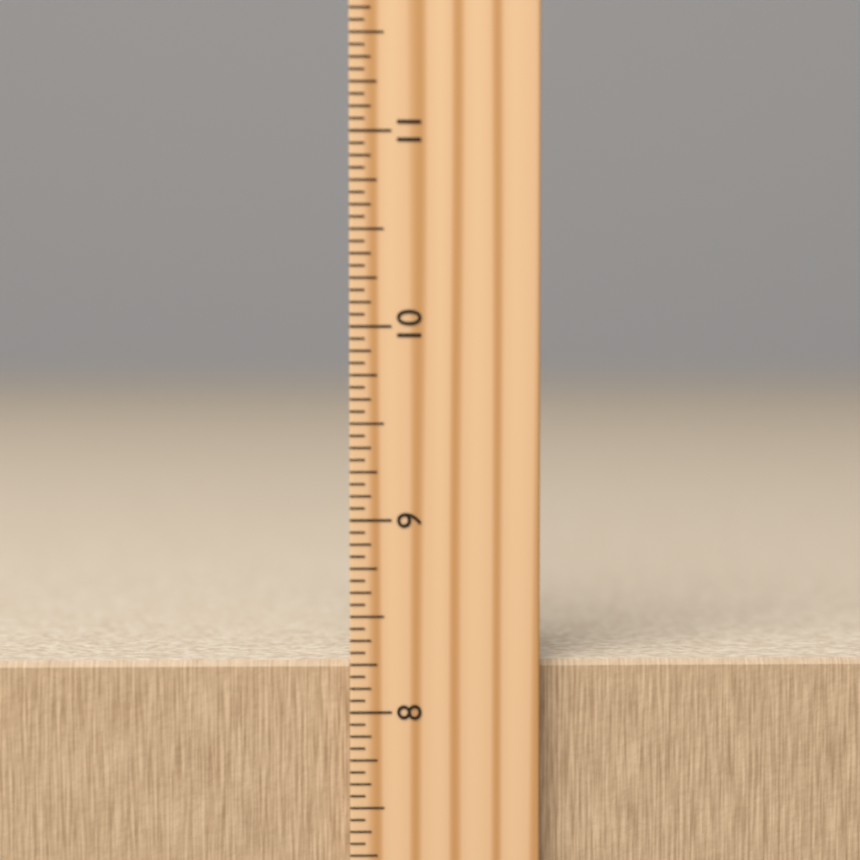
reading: 8.2500 inch
